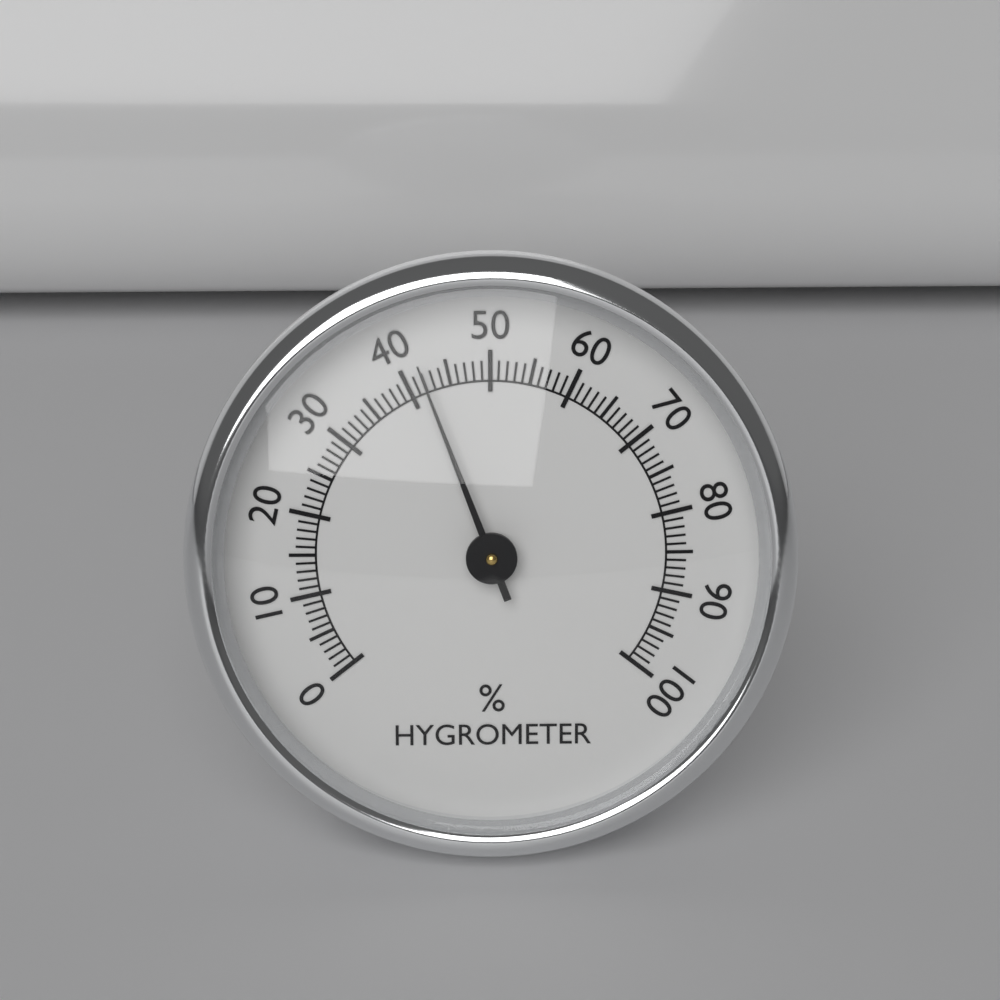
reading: 42 %
